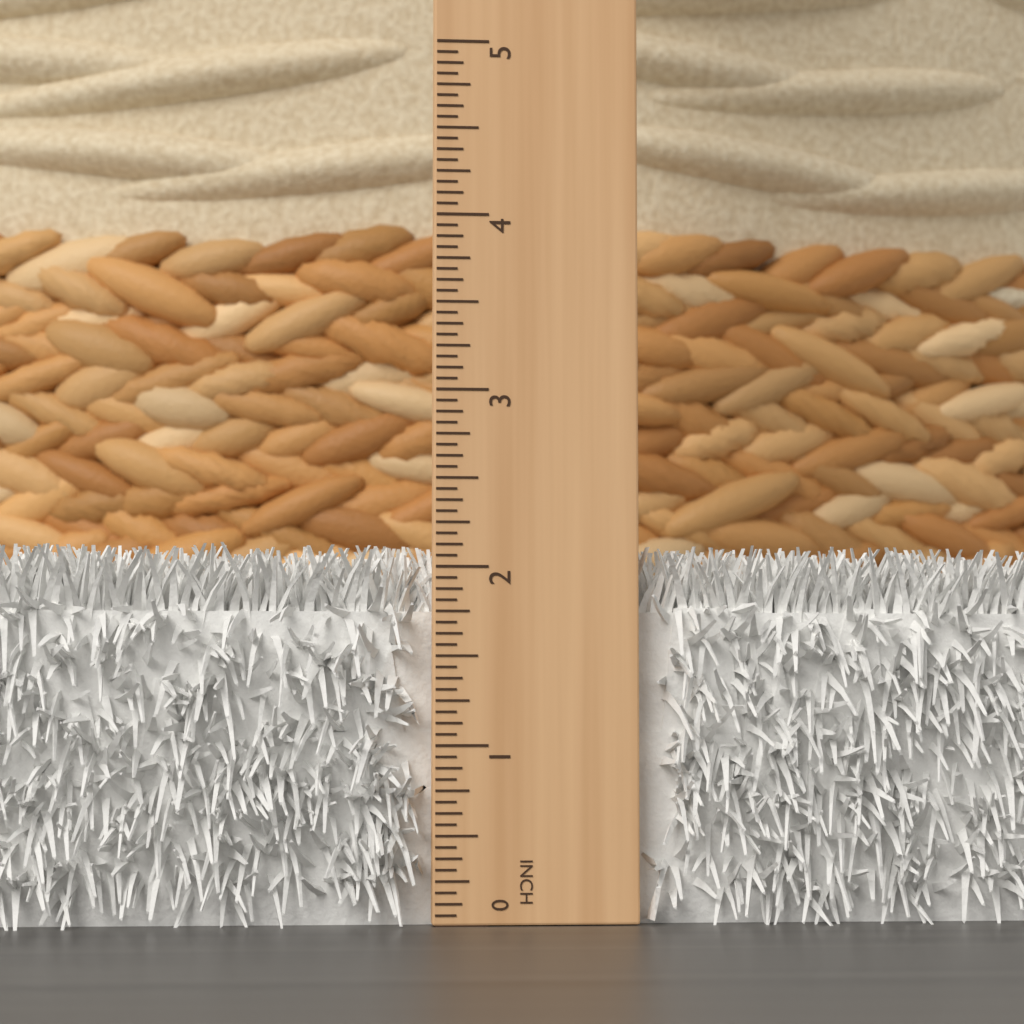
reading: 2.1250 in
